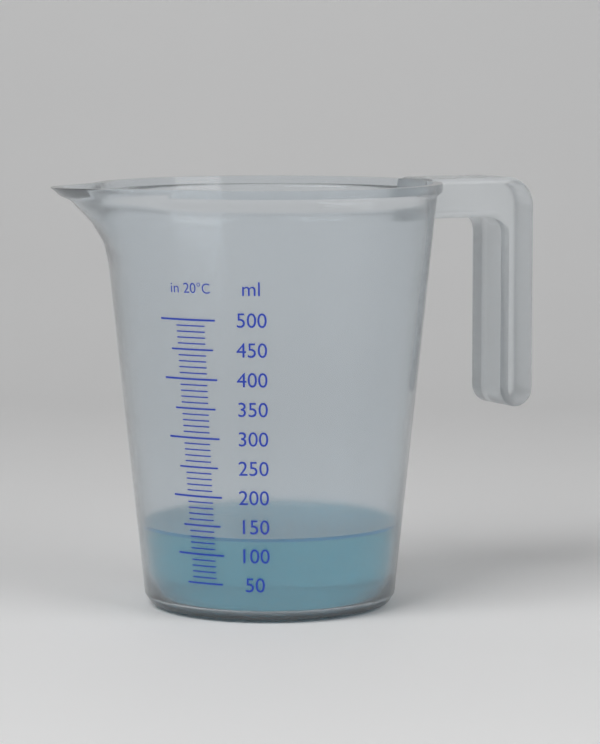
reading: 130 ml
